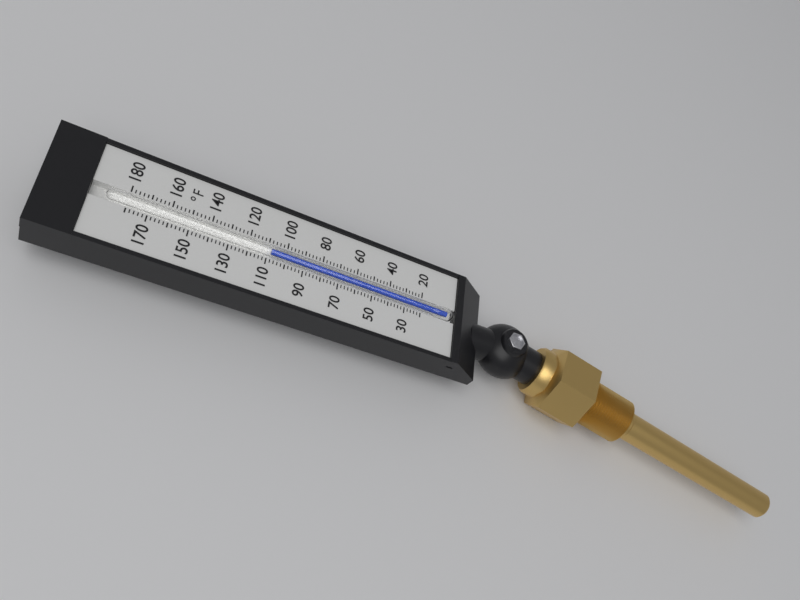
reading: 108 °F
